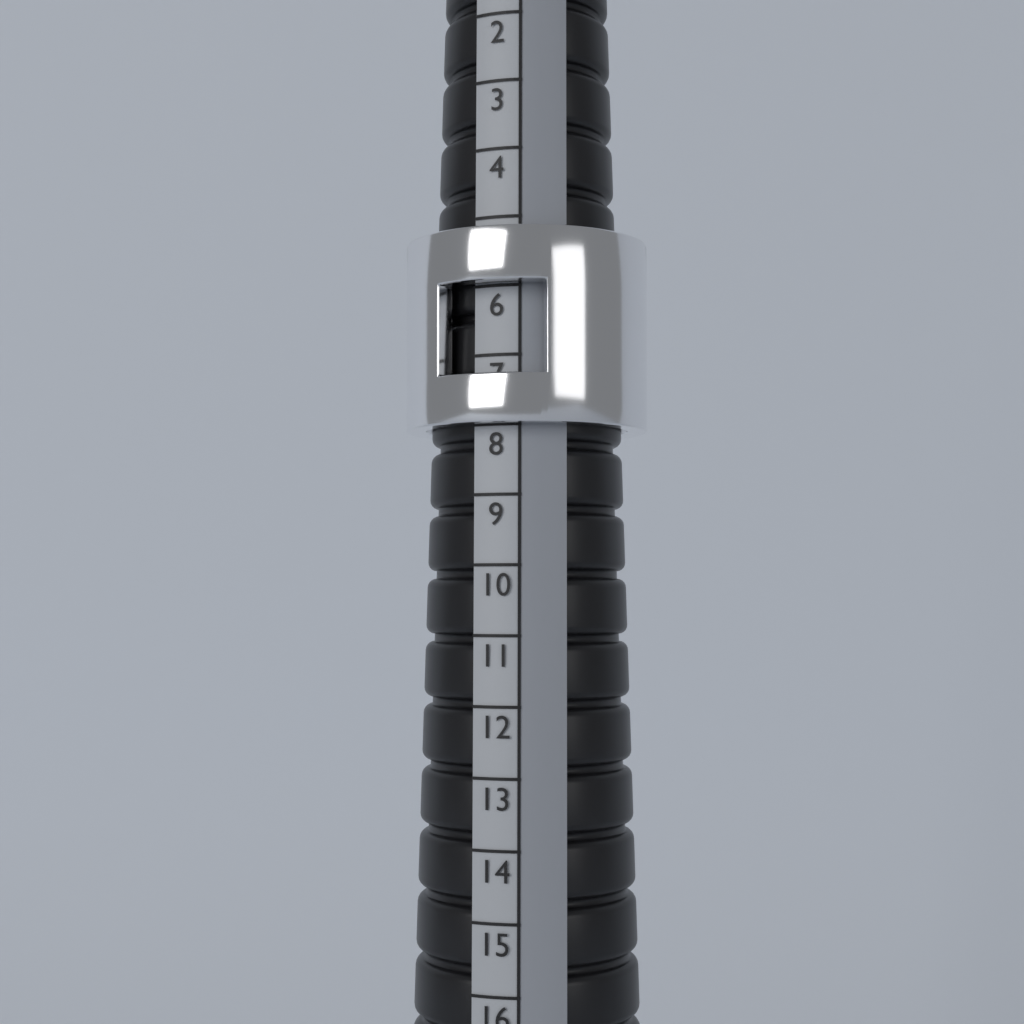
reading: 8 (no unit)
